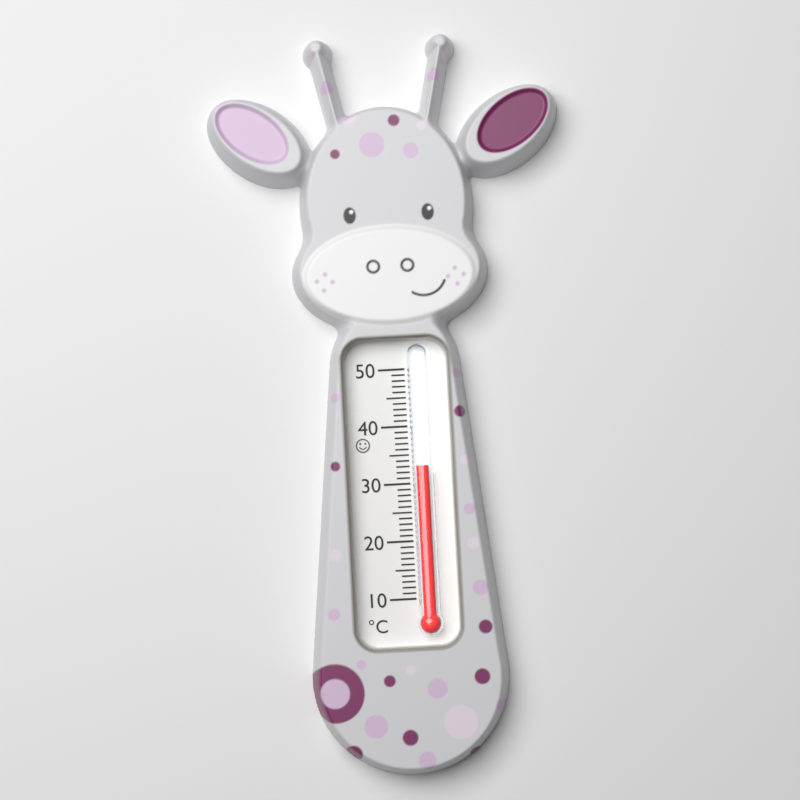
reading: 33 °C
